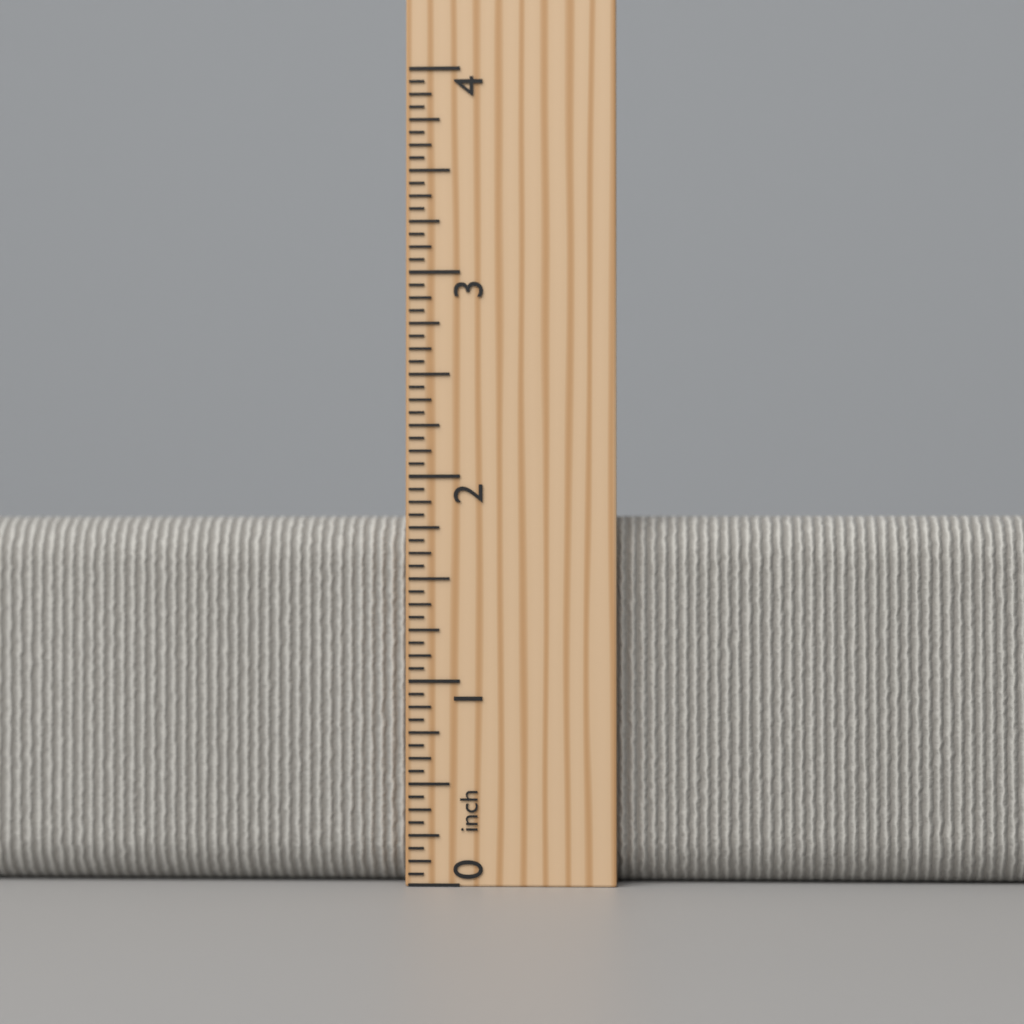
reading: 1.8125 inch
